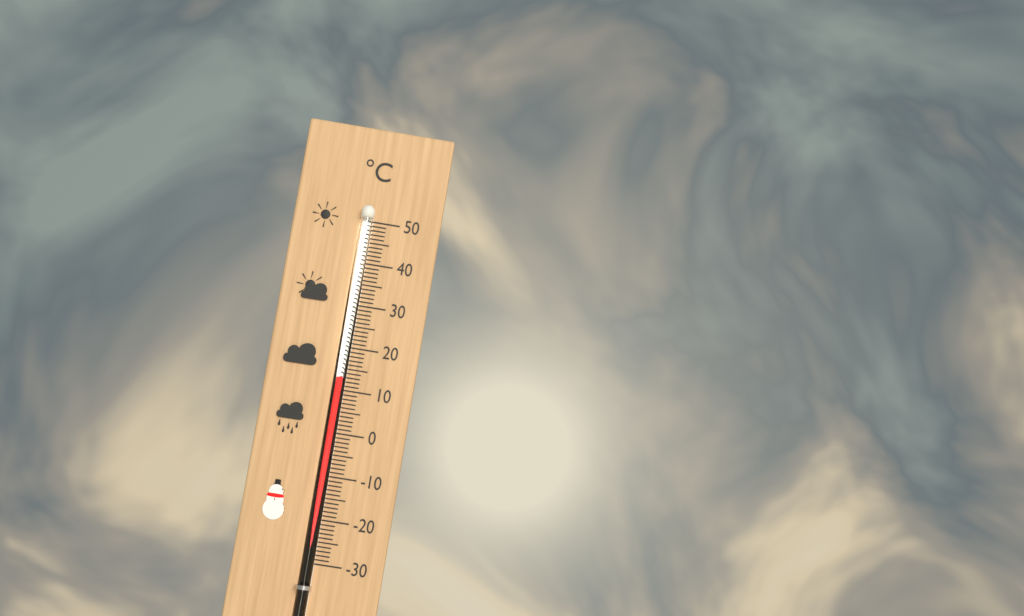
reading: 13 °C
